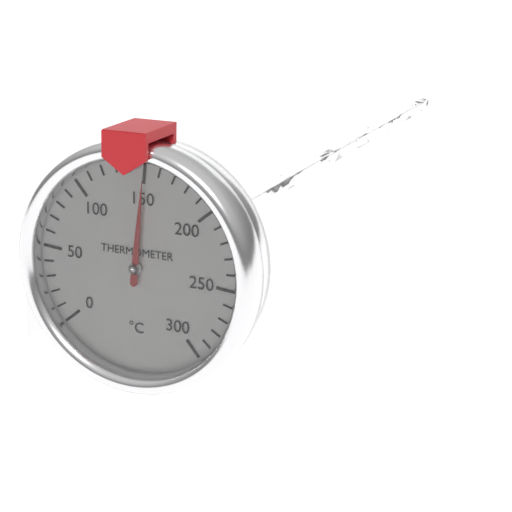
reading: 150 °C
